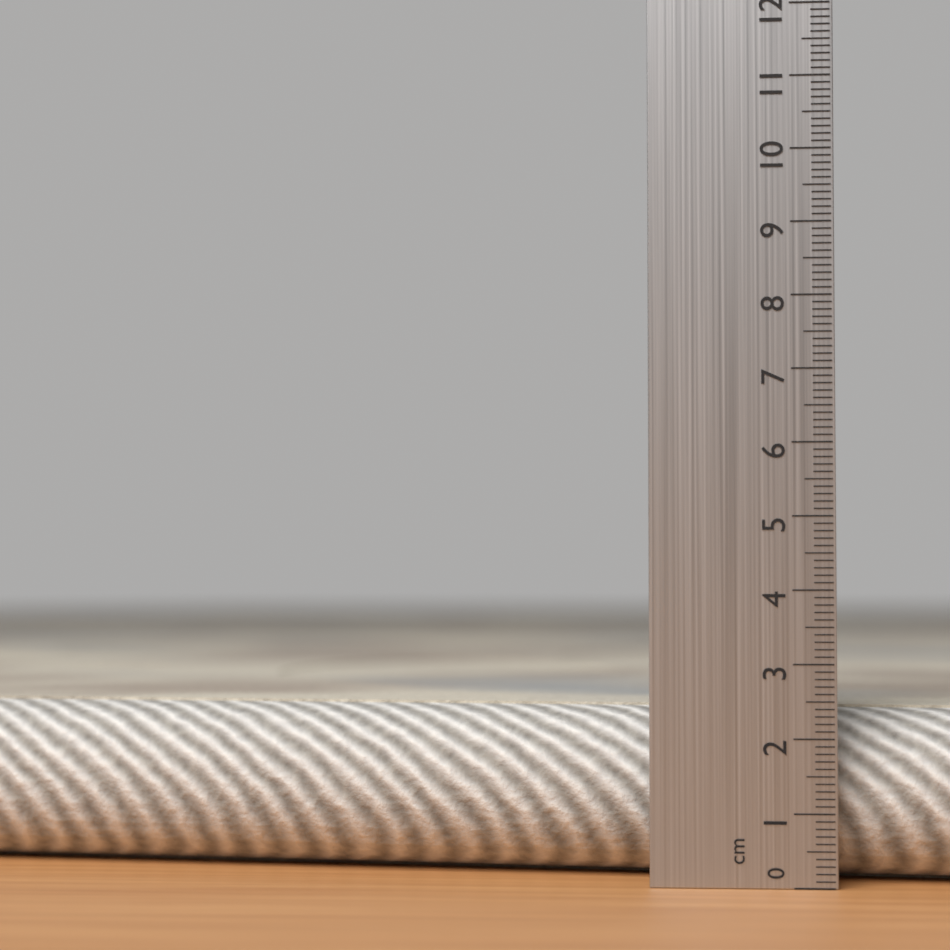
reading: 2.4 cm
